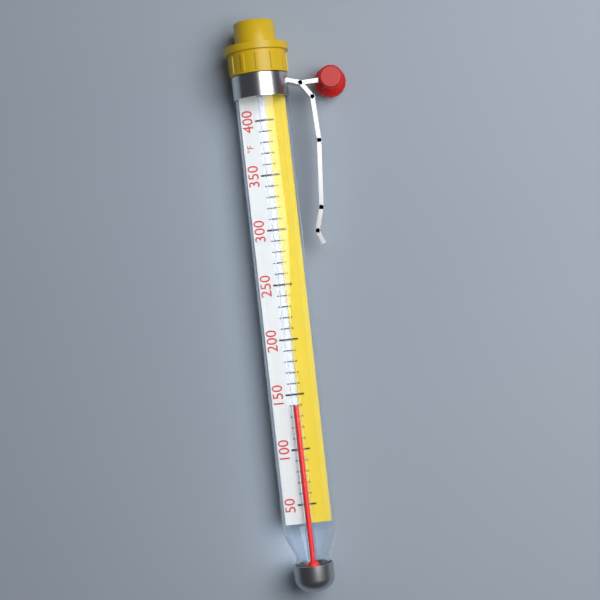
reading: 140 °F
